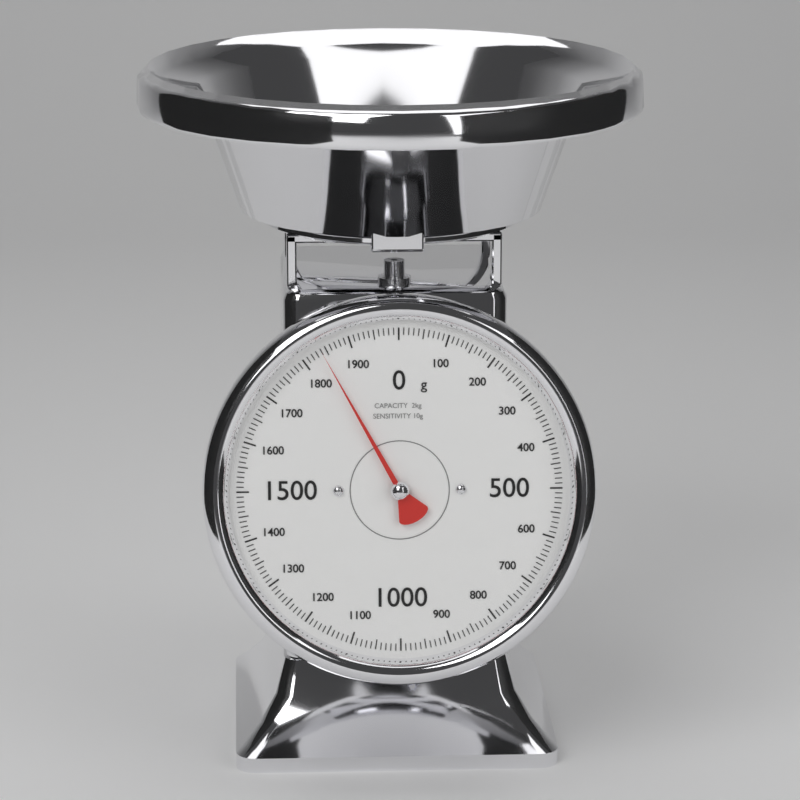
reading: 1840 g
